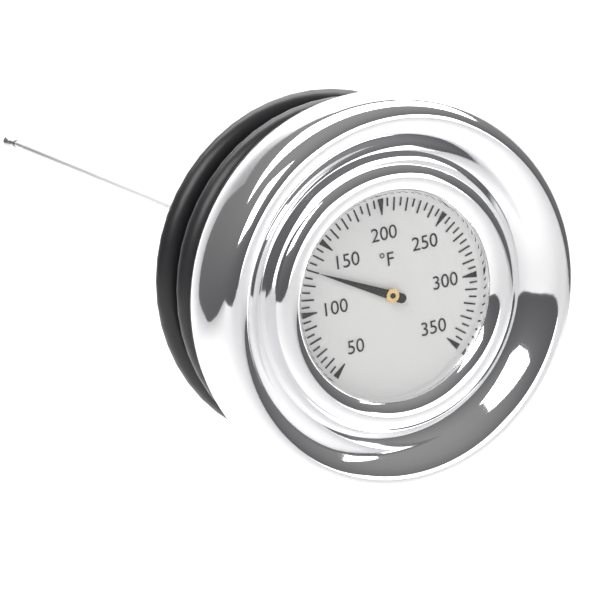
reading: 130 °F
